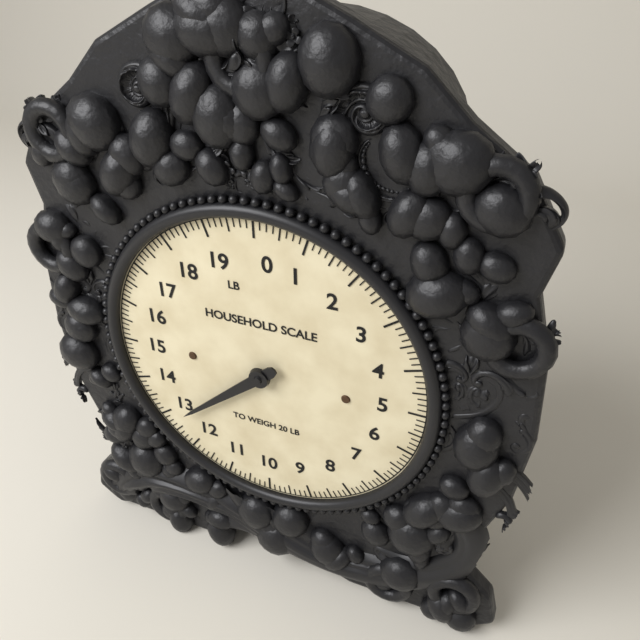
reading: 12.750 lb
